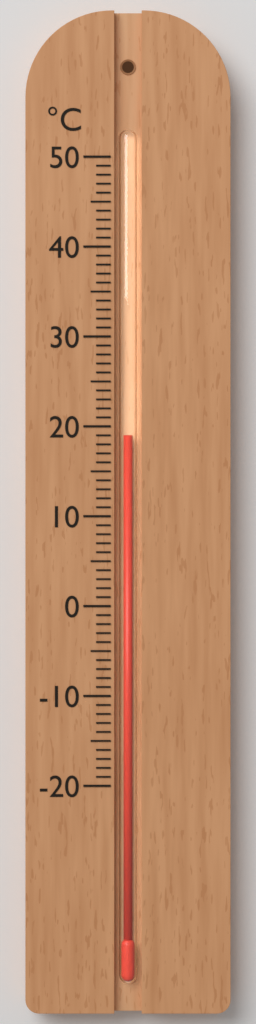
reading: 19 °C
